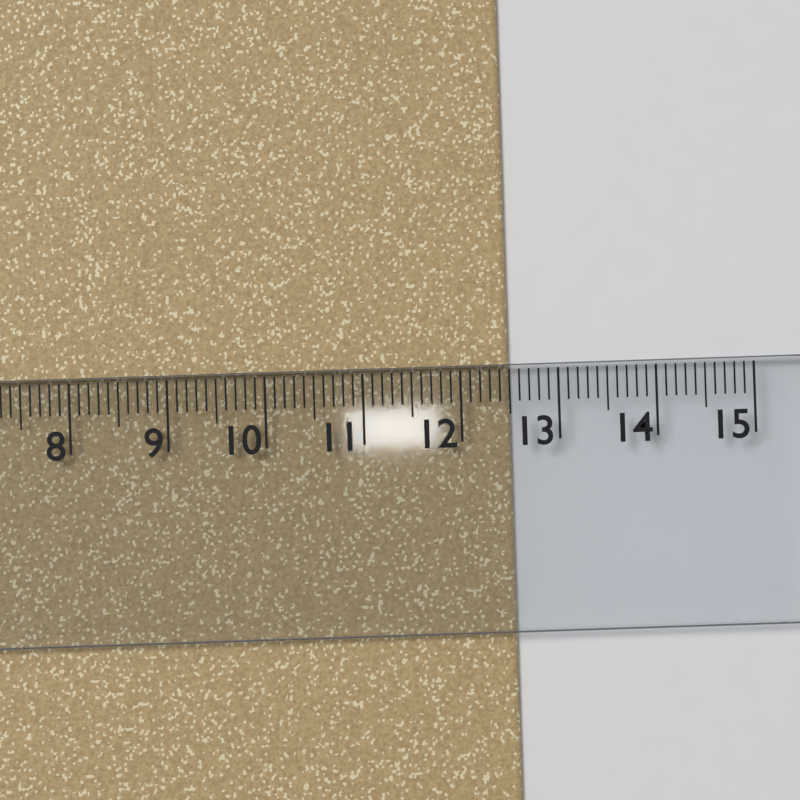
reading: 12.5 cm
